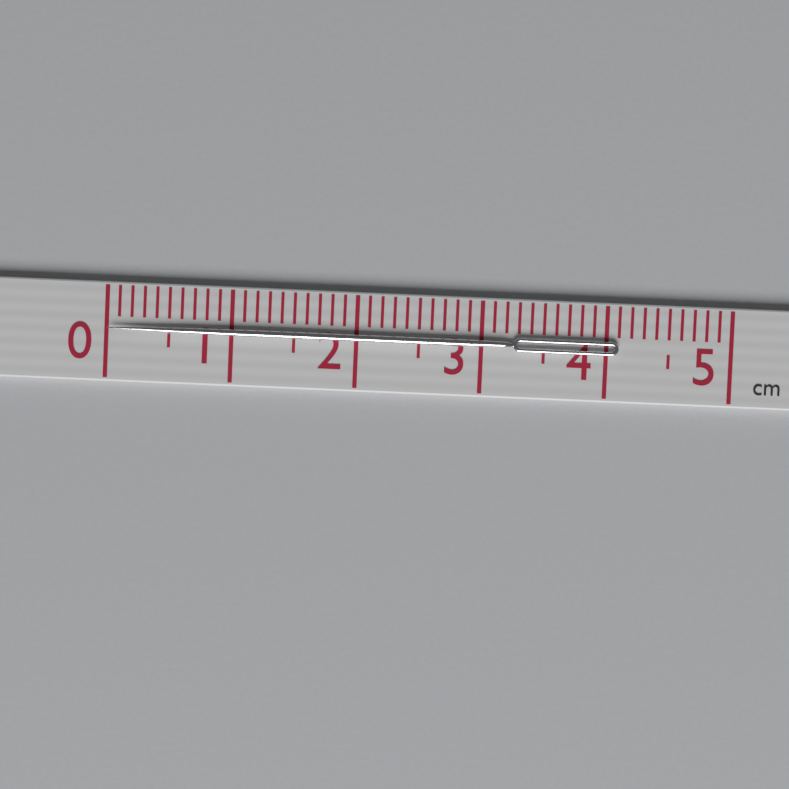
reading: 4.1 cm
